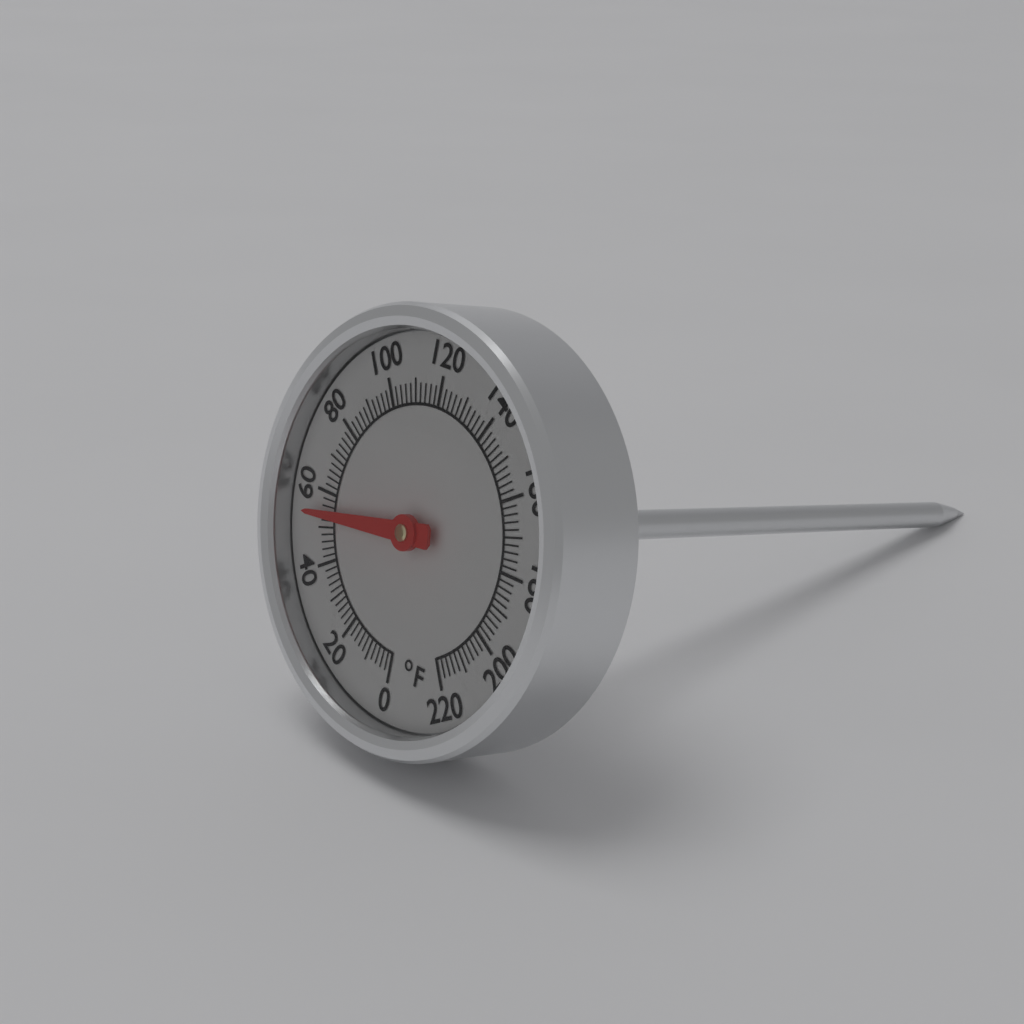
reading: 54 °F
